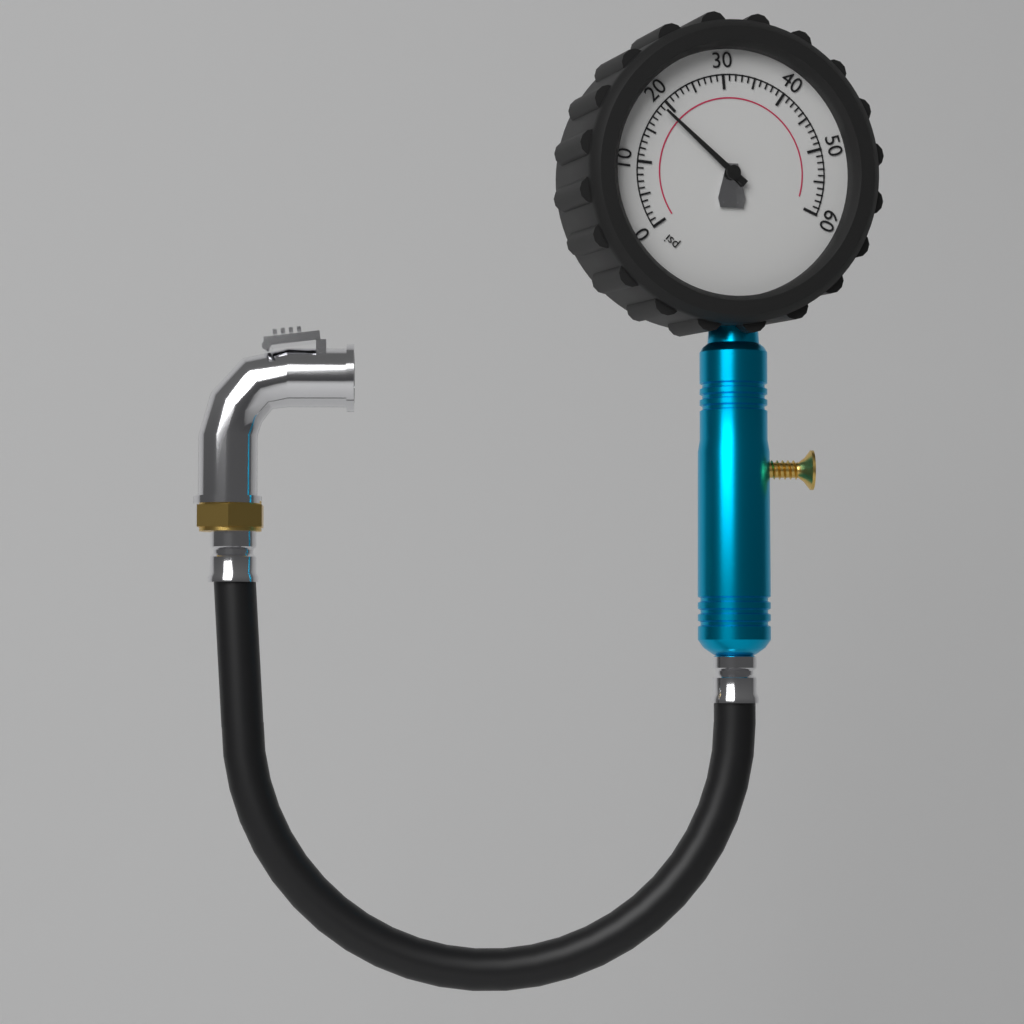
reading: 19 psi
